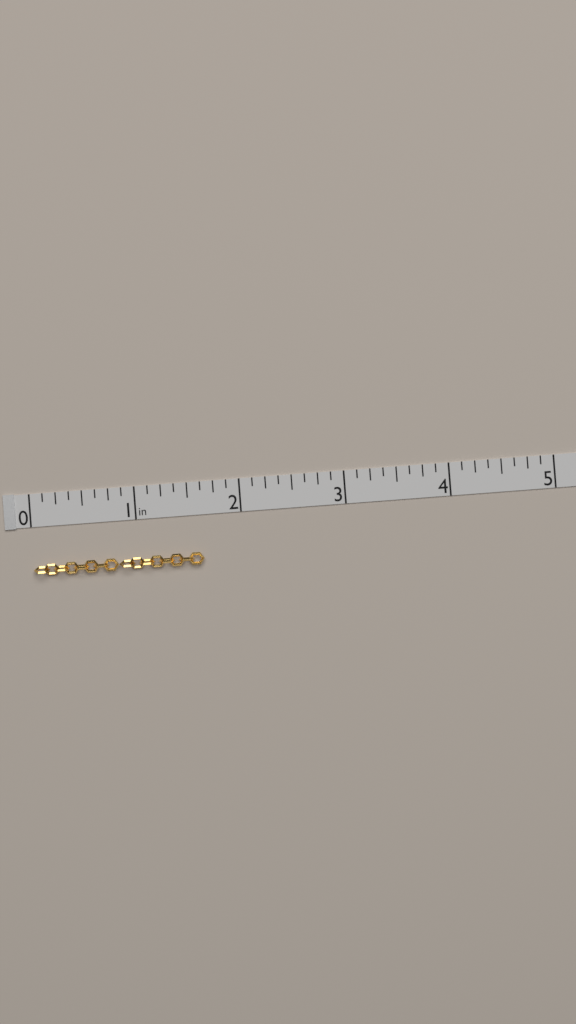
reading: 1.625 in
